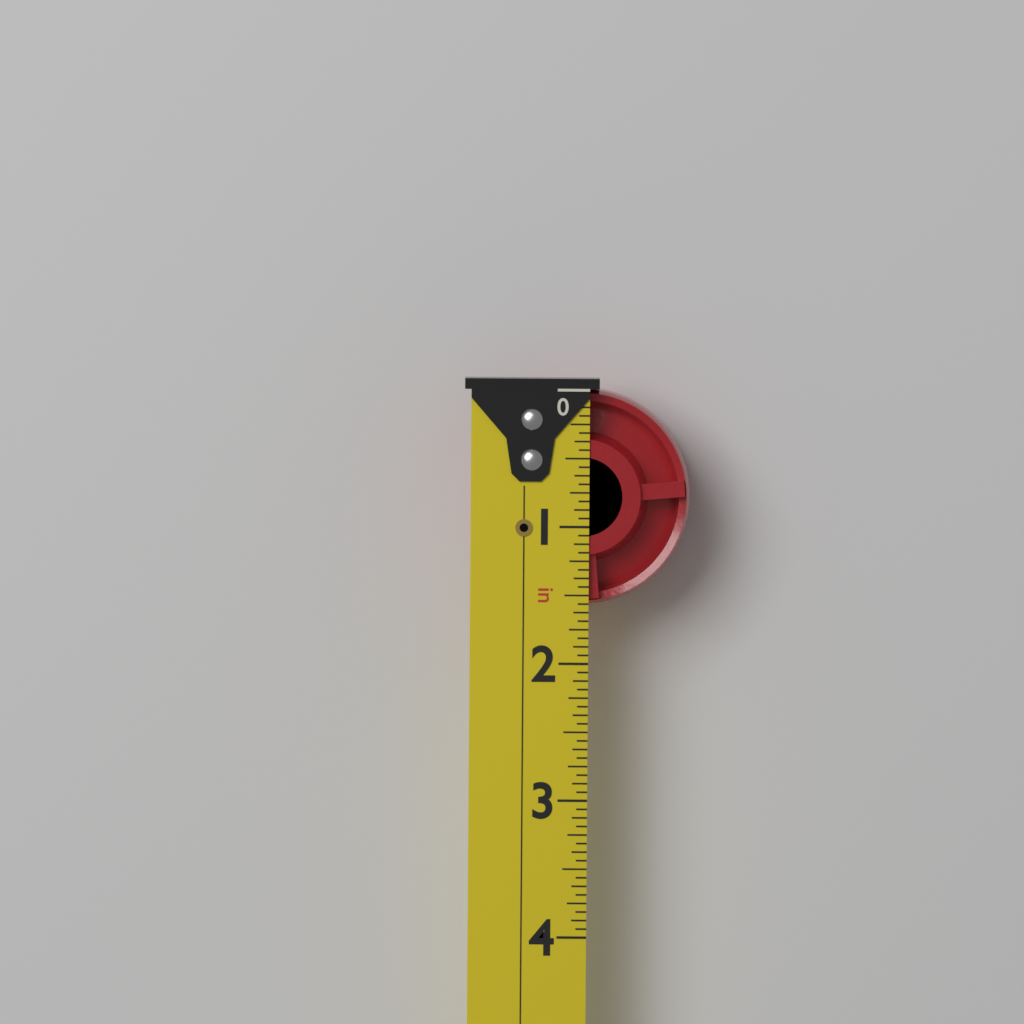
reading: 1.5625 in
